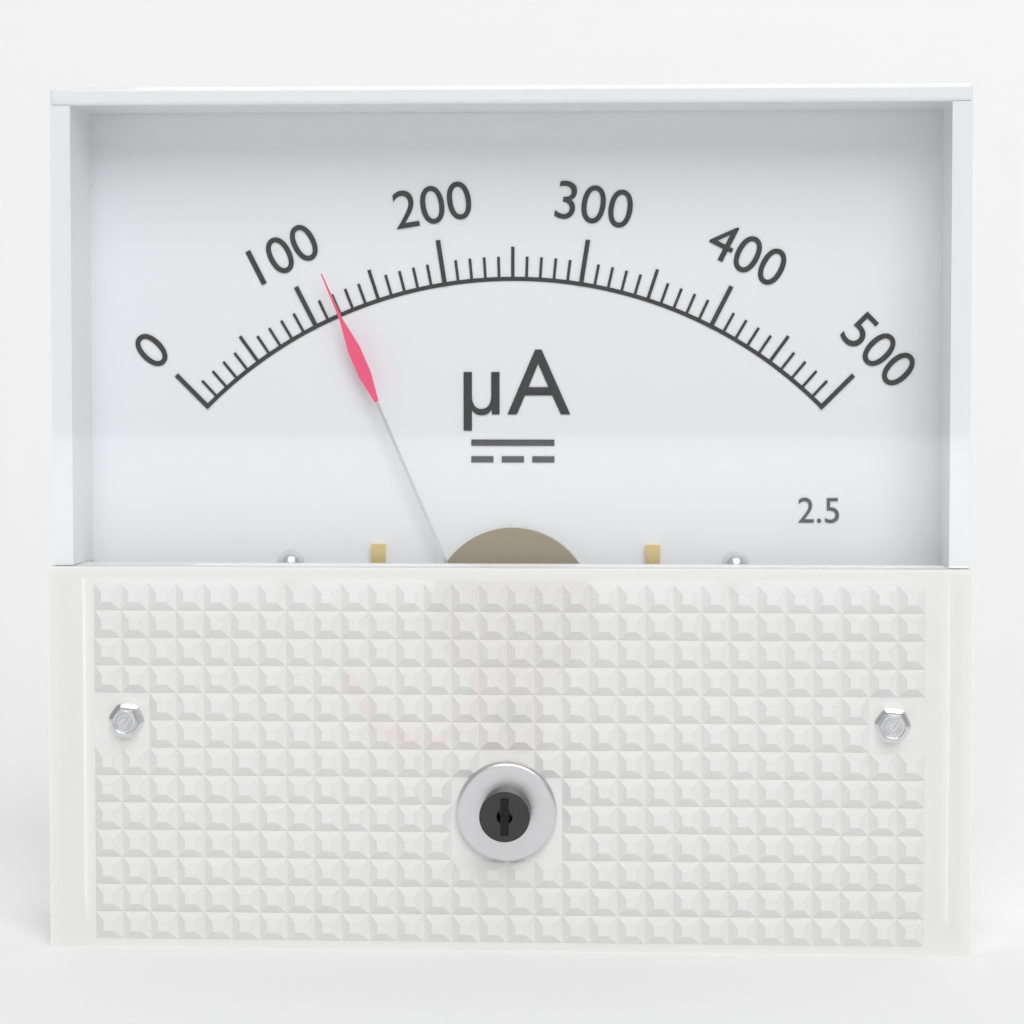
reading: 120 µA
